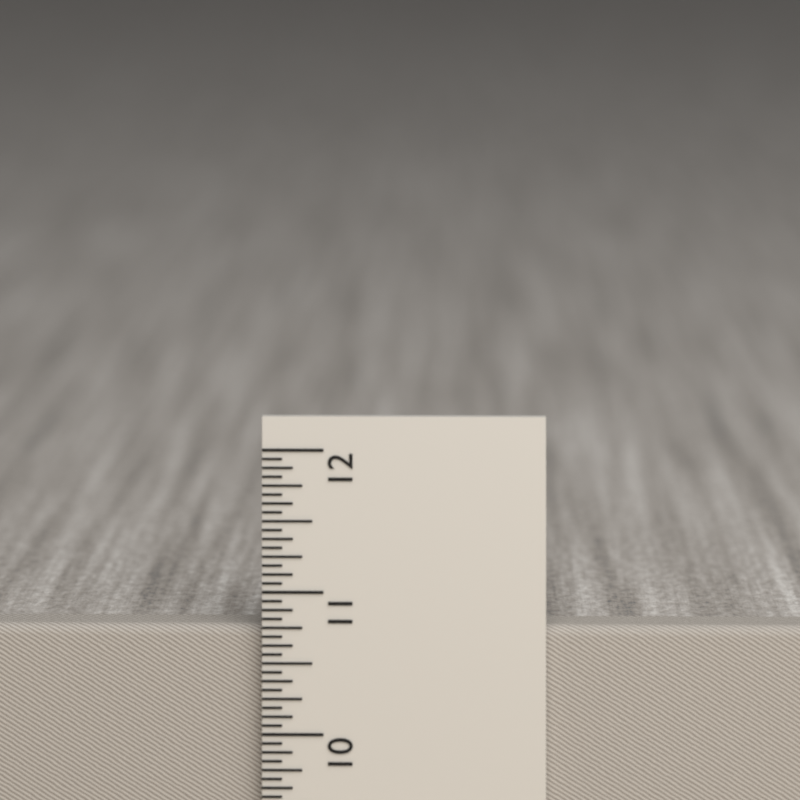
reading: 10.7500 in
